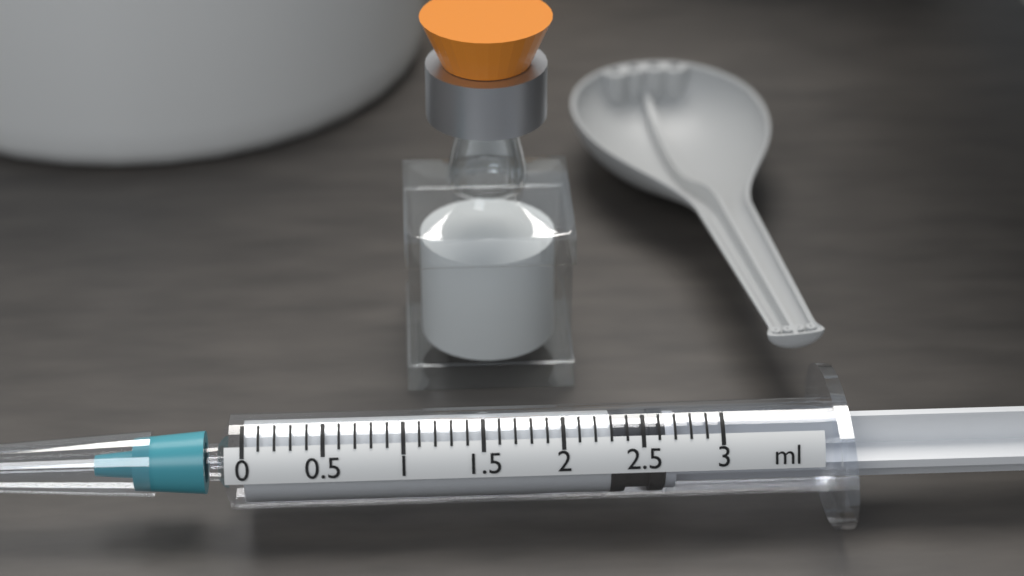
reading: 2.3 ml
